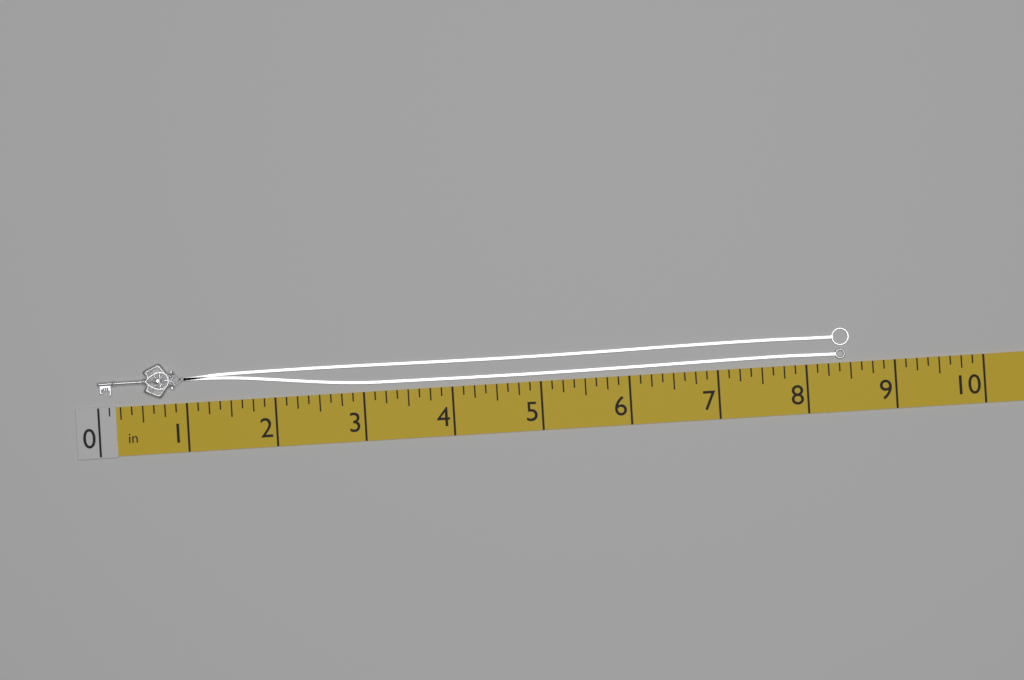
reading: 8.500 in
